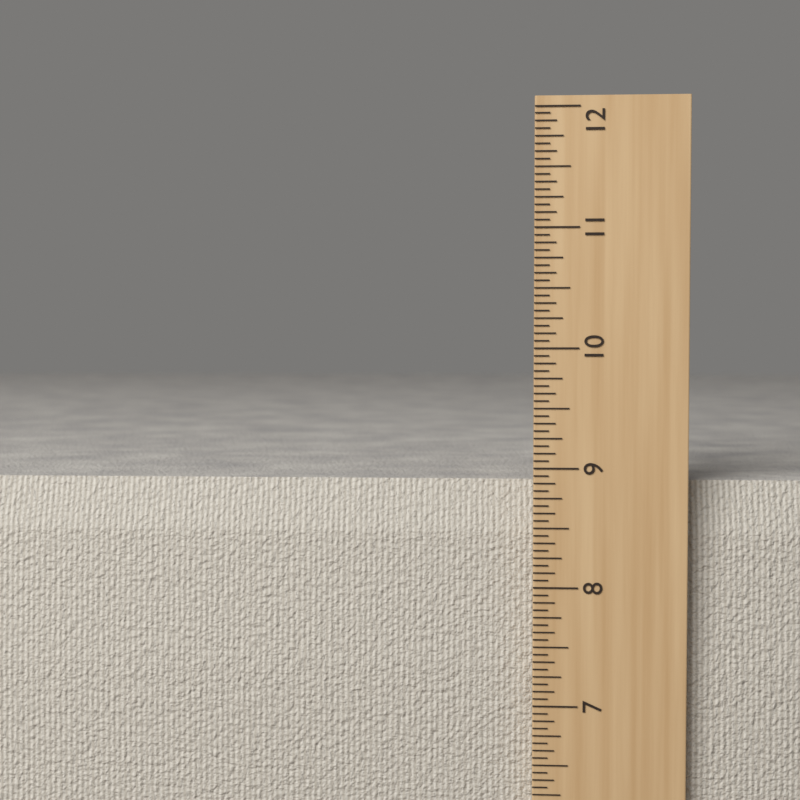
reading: 8.8750 in
